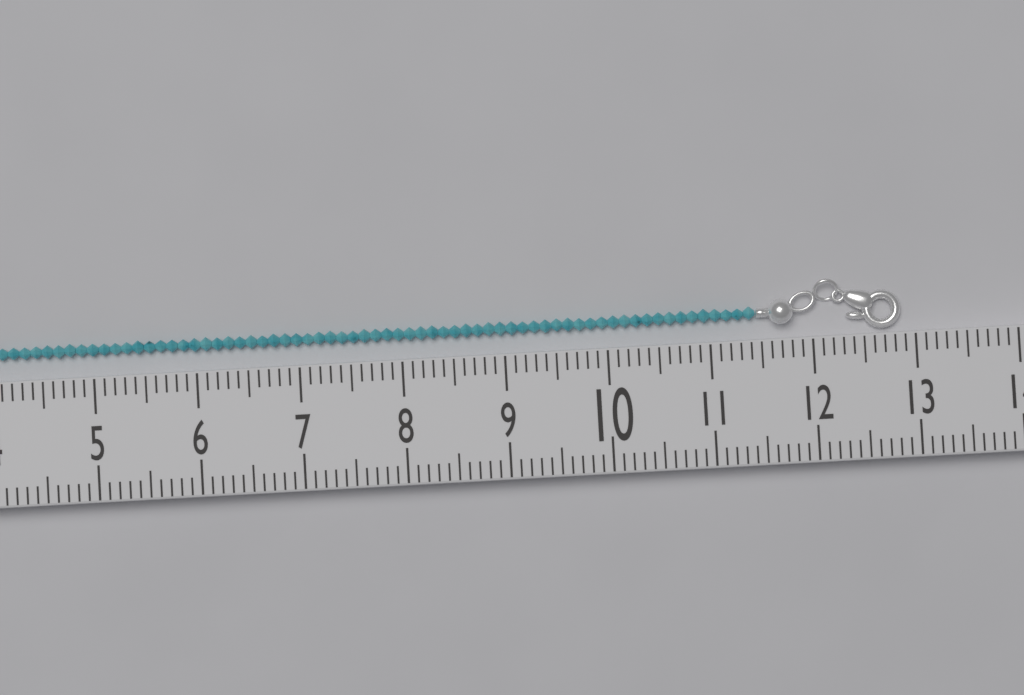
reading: 12.9 (no unit)
